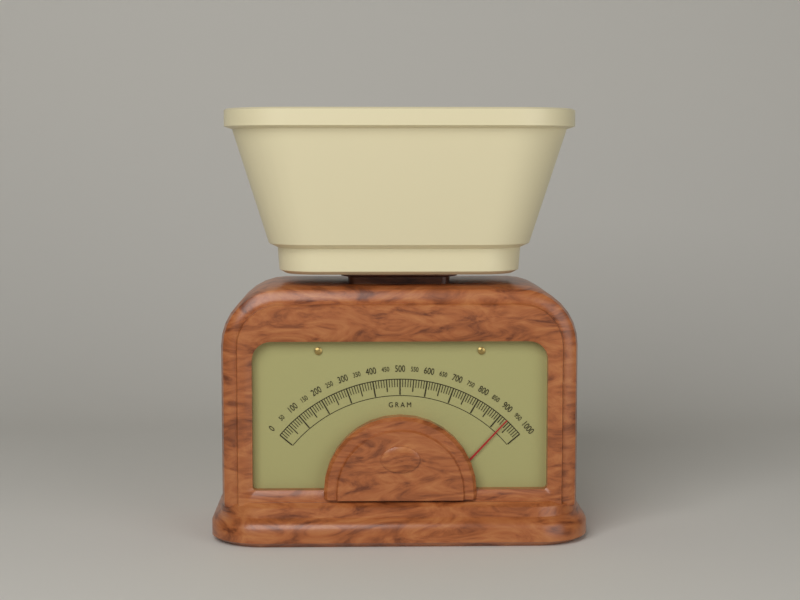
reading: 930 g
